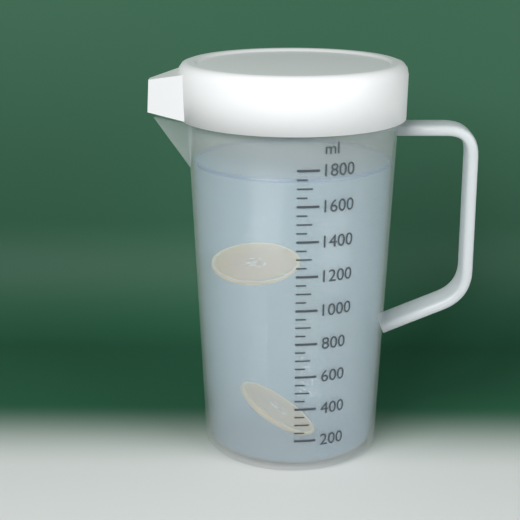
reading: 1750 ml
